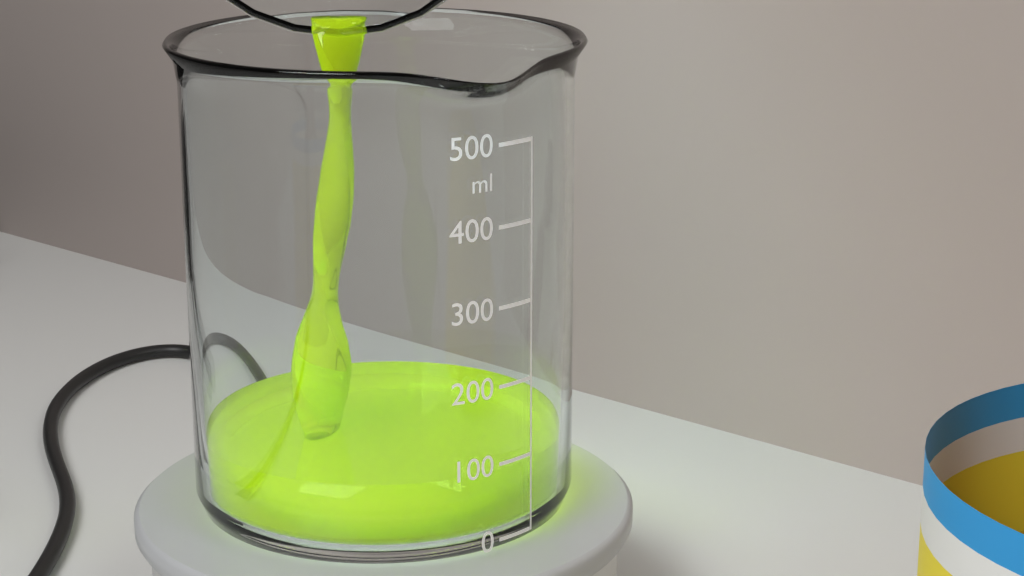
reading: 90 ml
